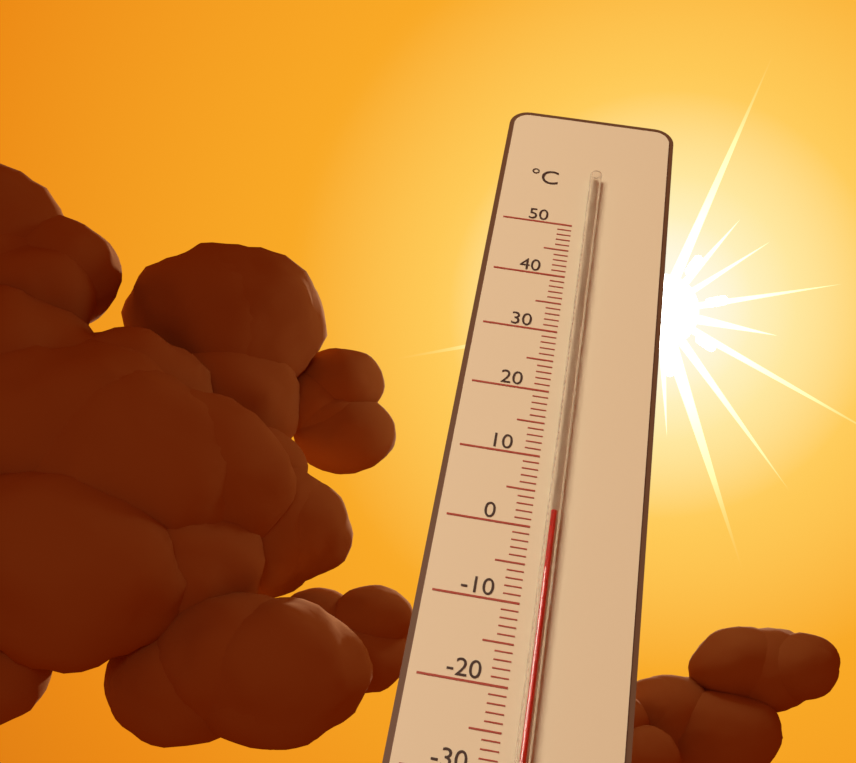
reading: 2 °C
